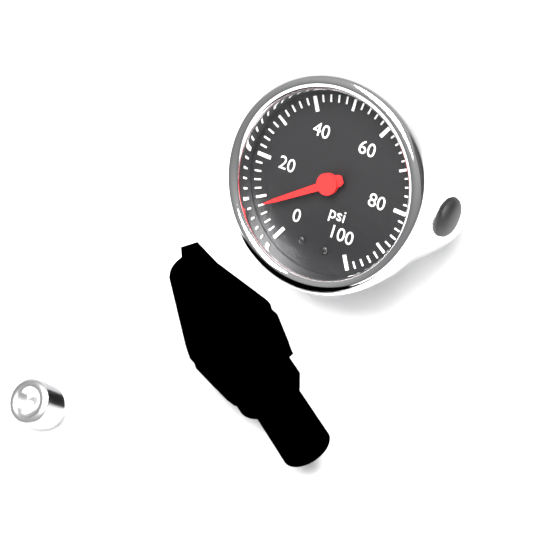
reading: 8 psi
